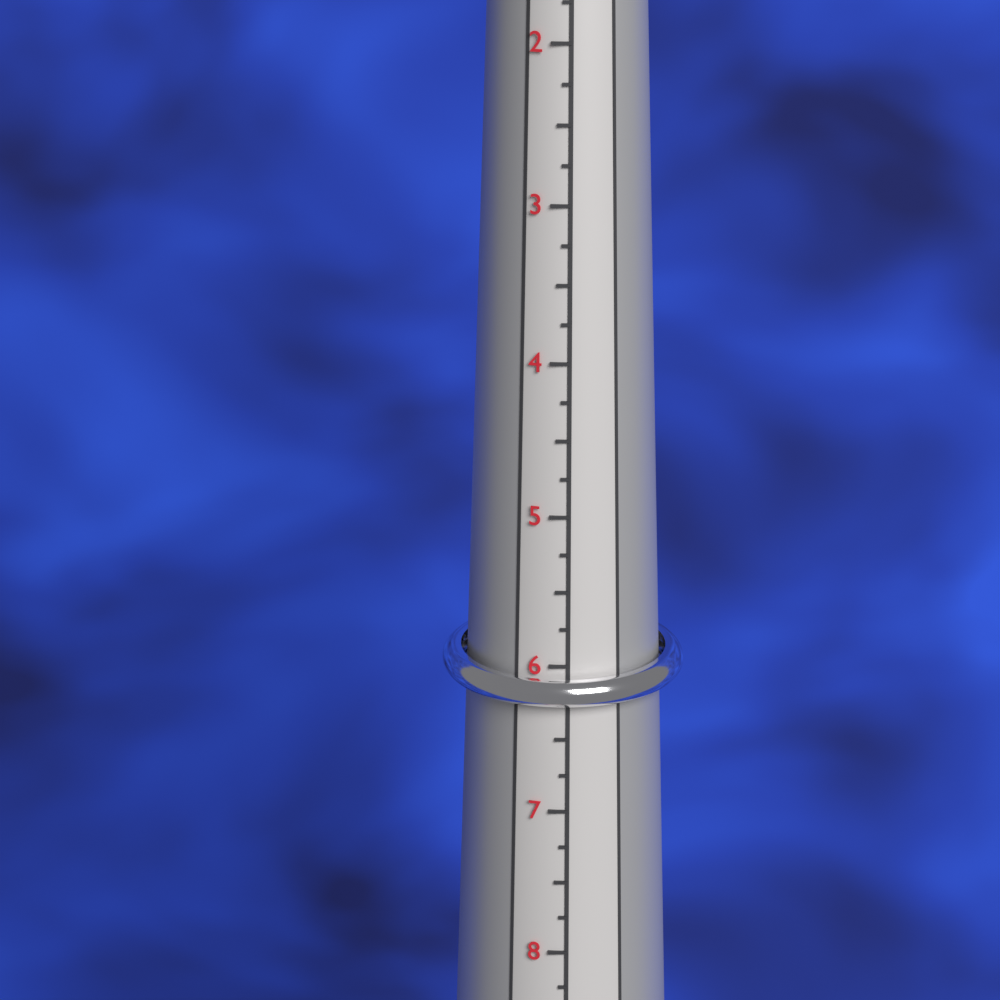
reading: 6.50 (no unit)
